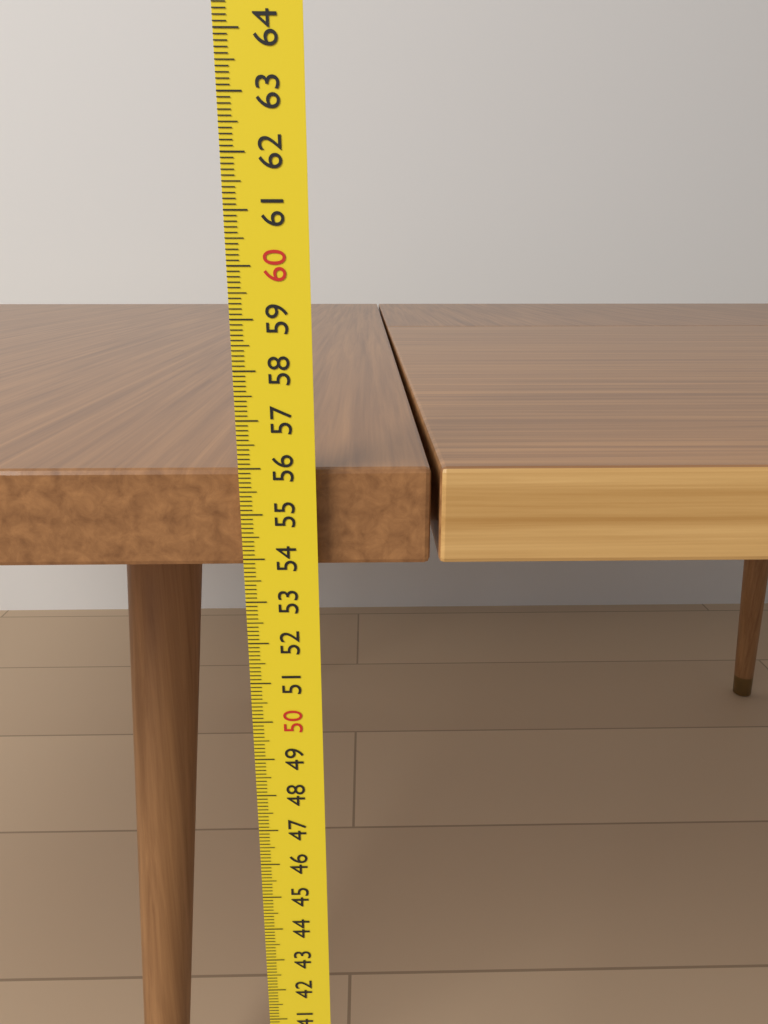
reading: 55.9 cm
